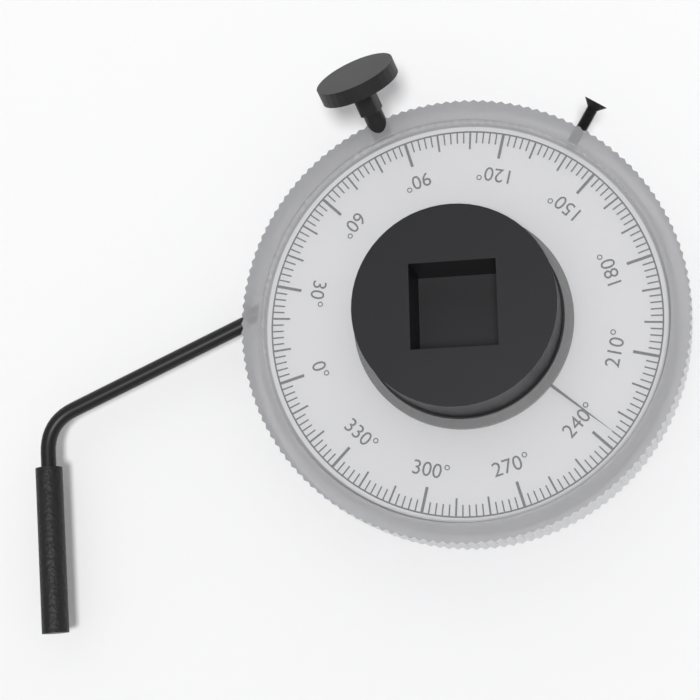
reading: 236 °
